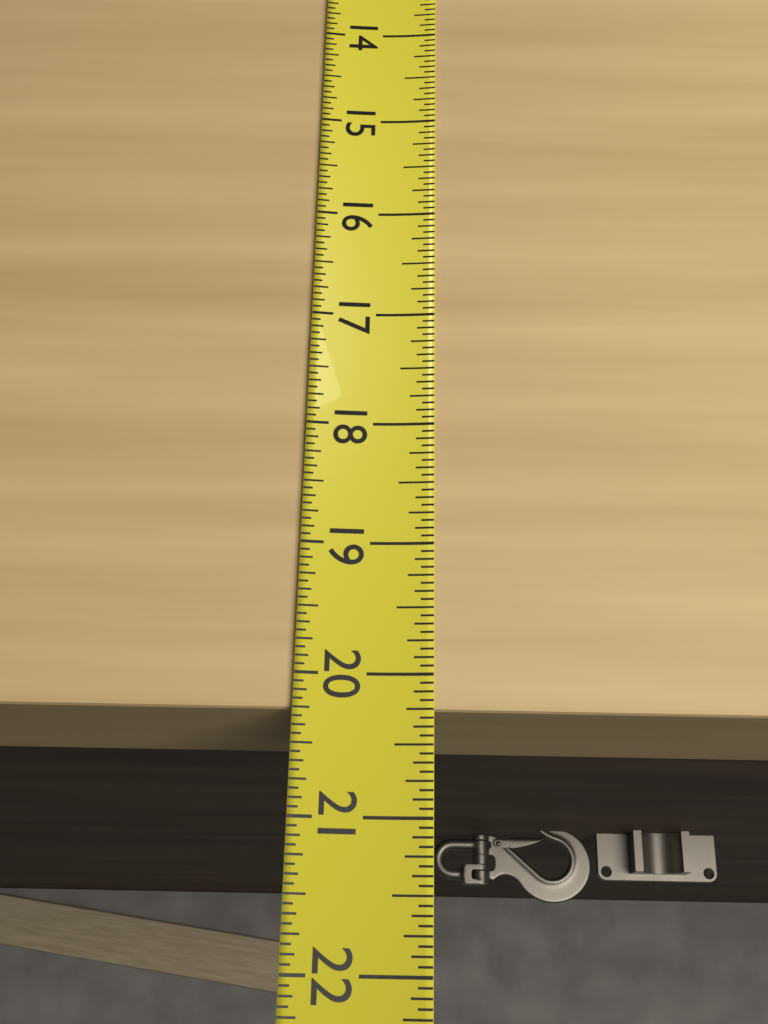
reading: 20.2500 (no unit)
